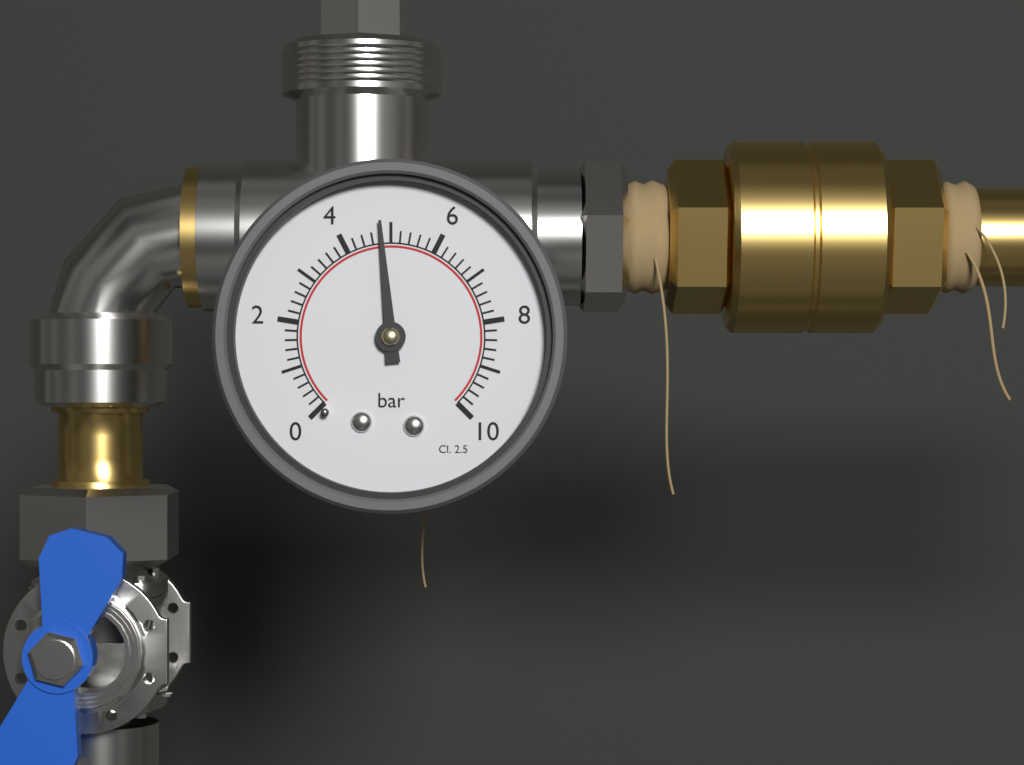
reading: 4.8 bar
